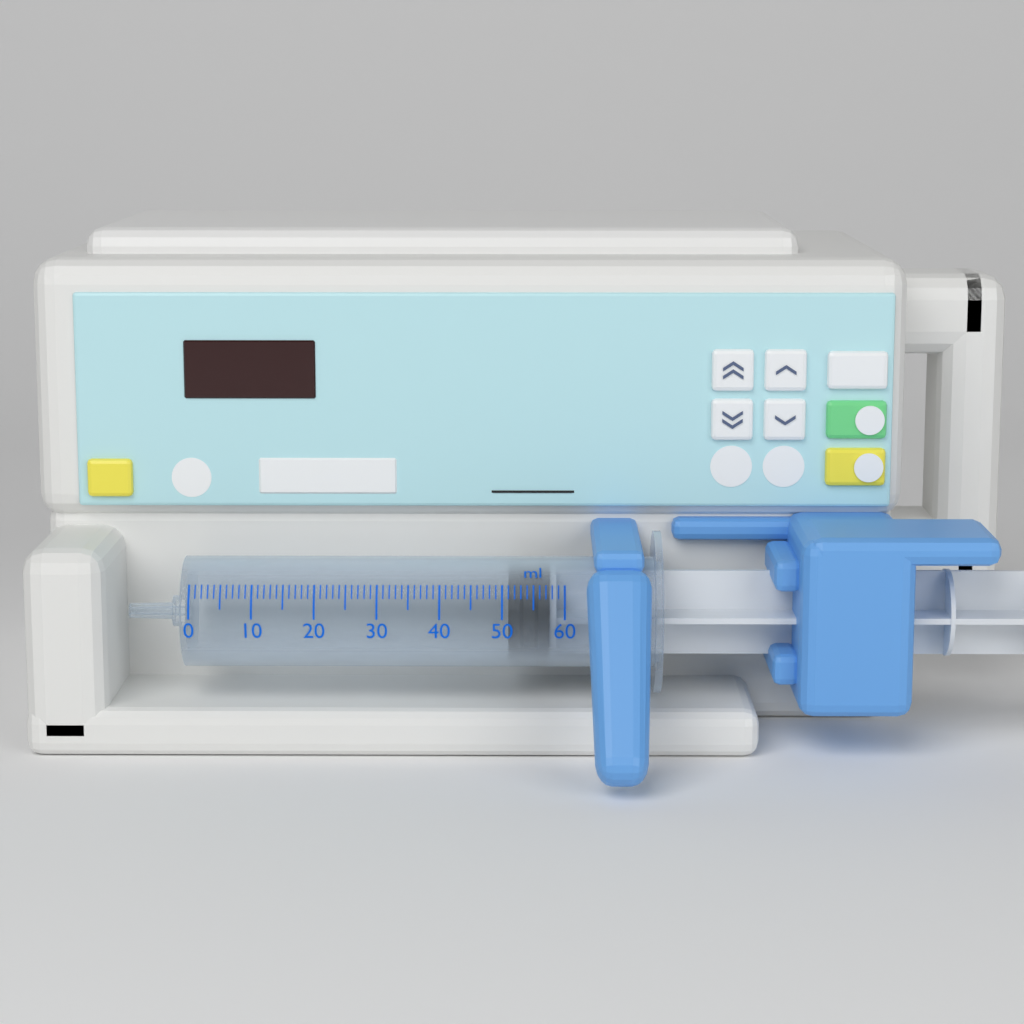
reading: 51 ml
